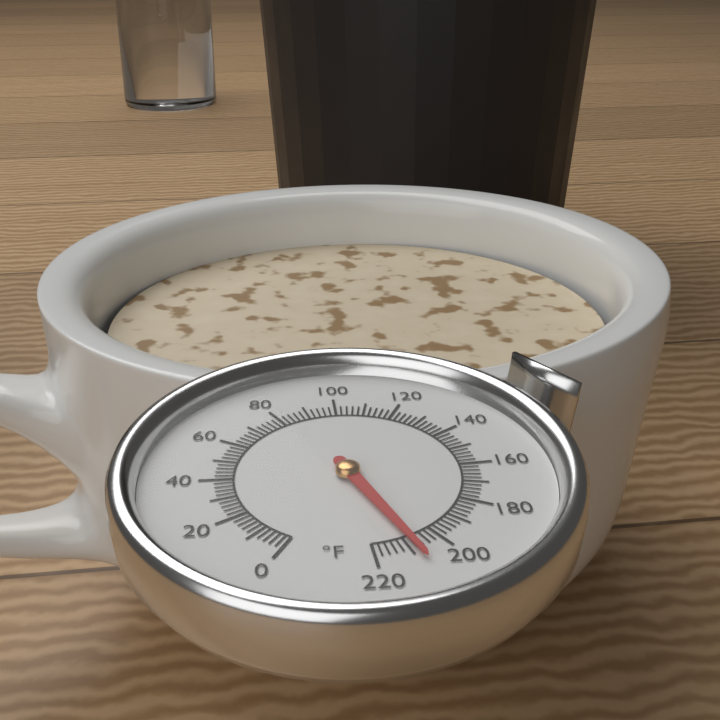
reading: 208 °F
